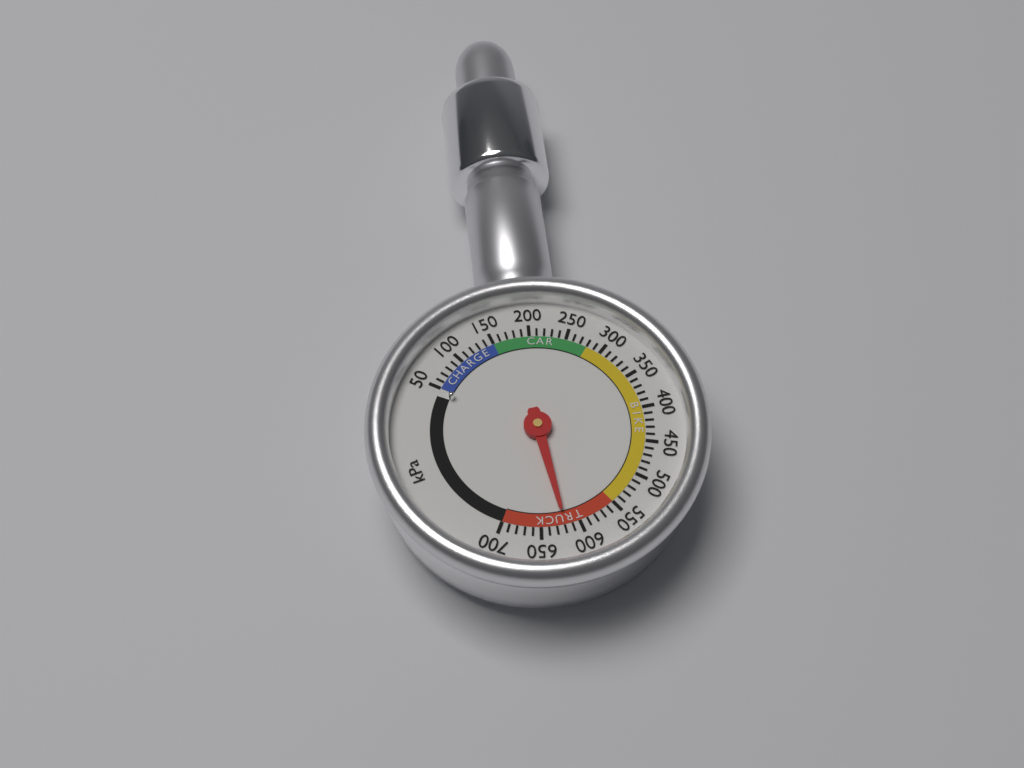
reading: 620 kPa
